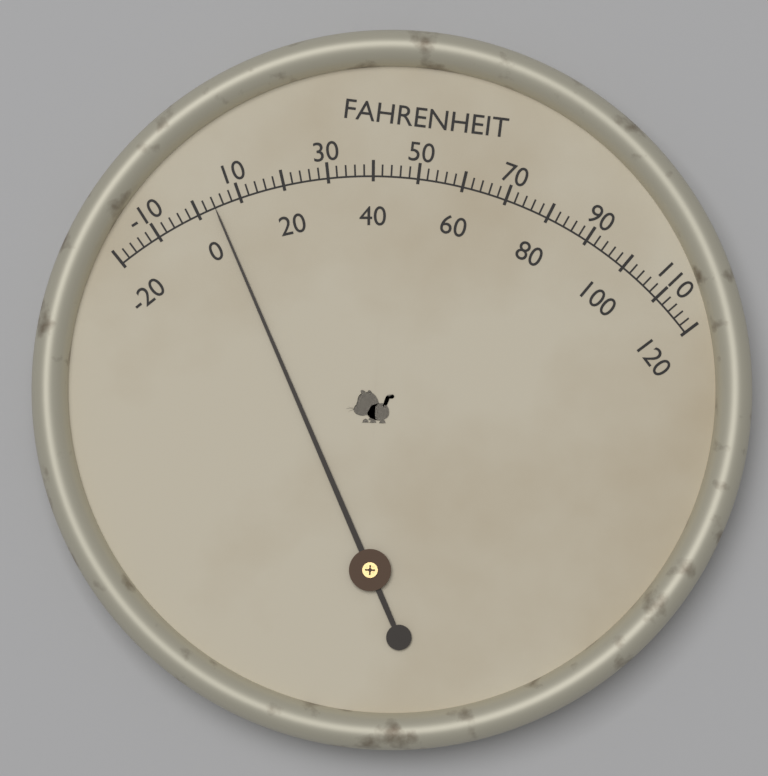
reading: 4 °F
